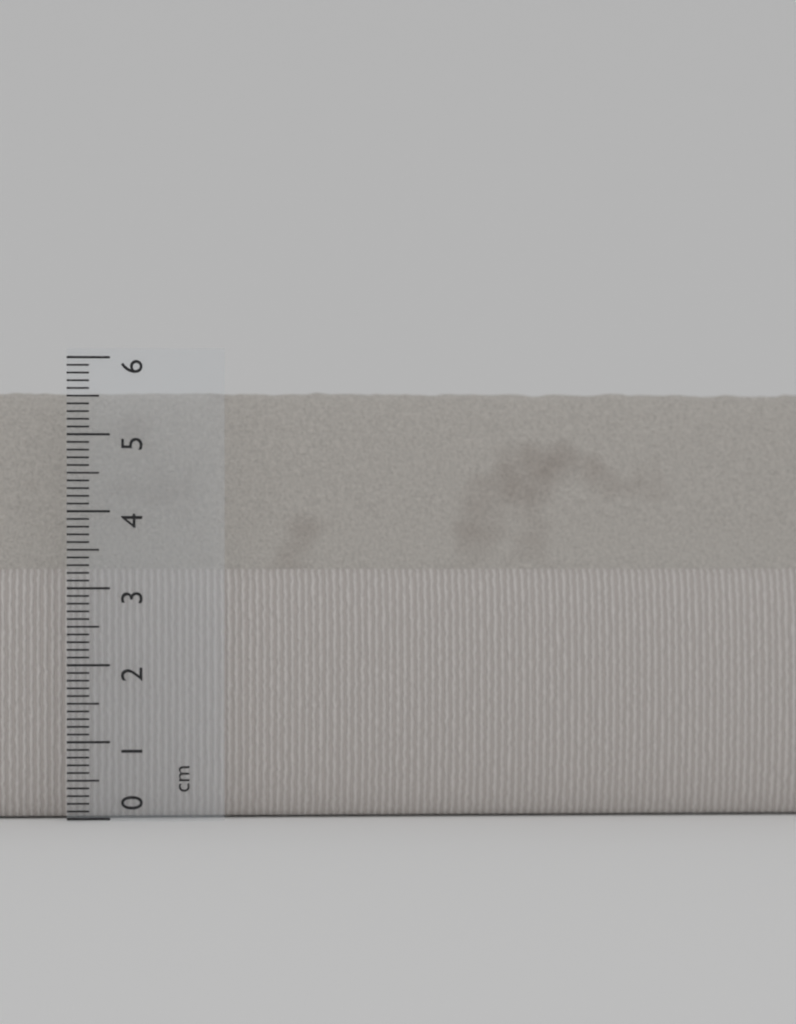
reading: 5.6 cm
